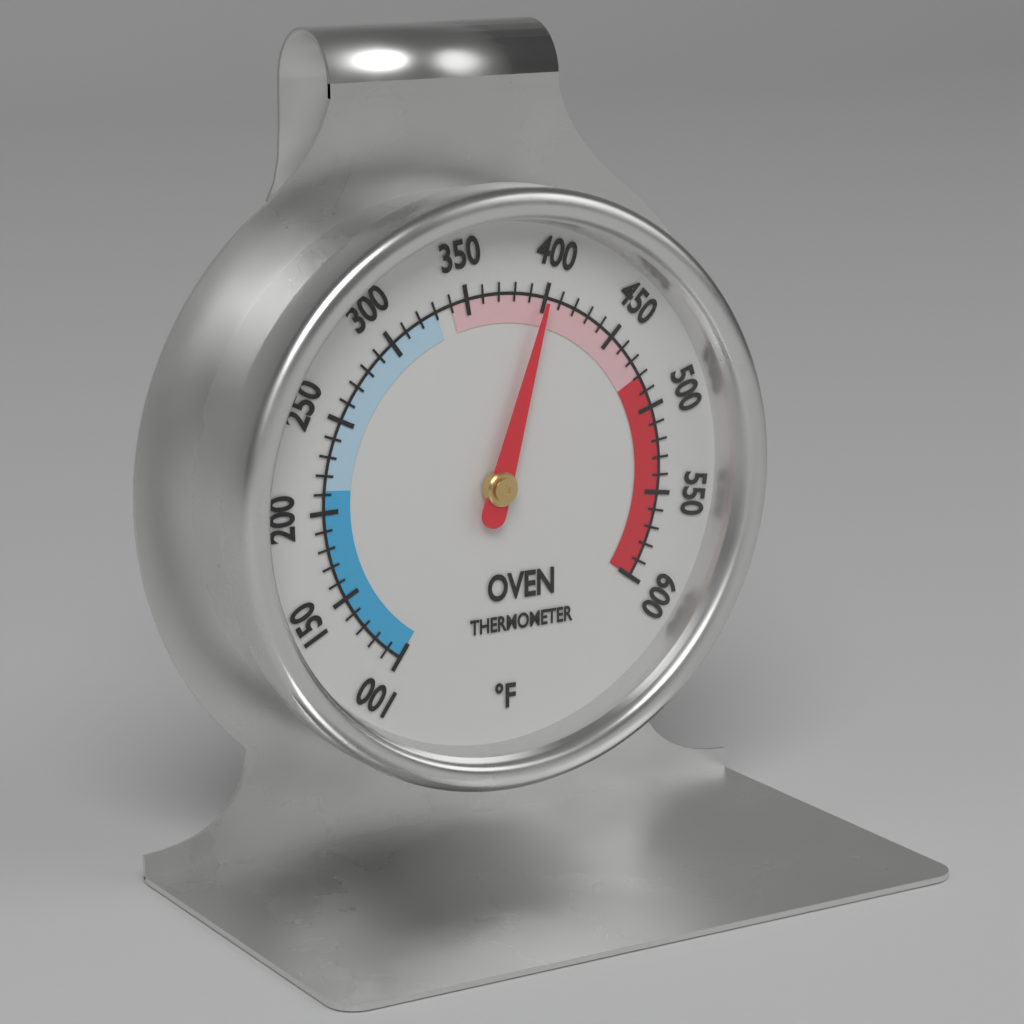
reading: 400 °F
